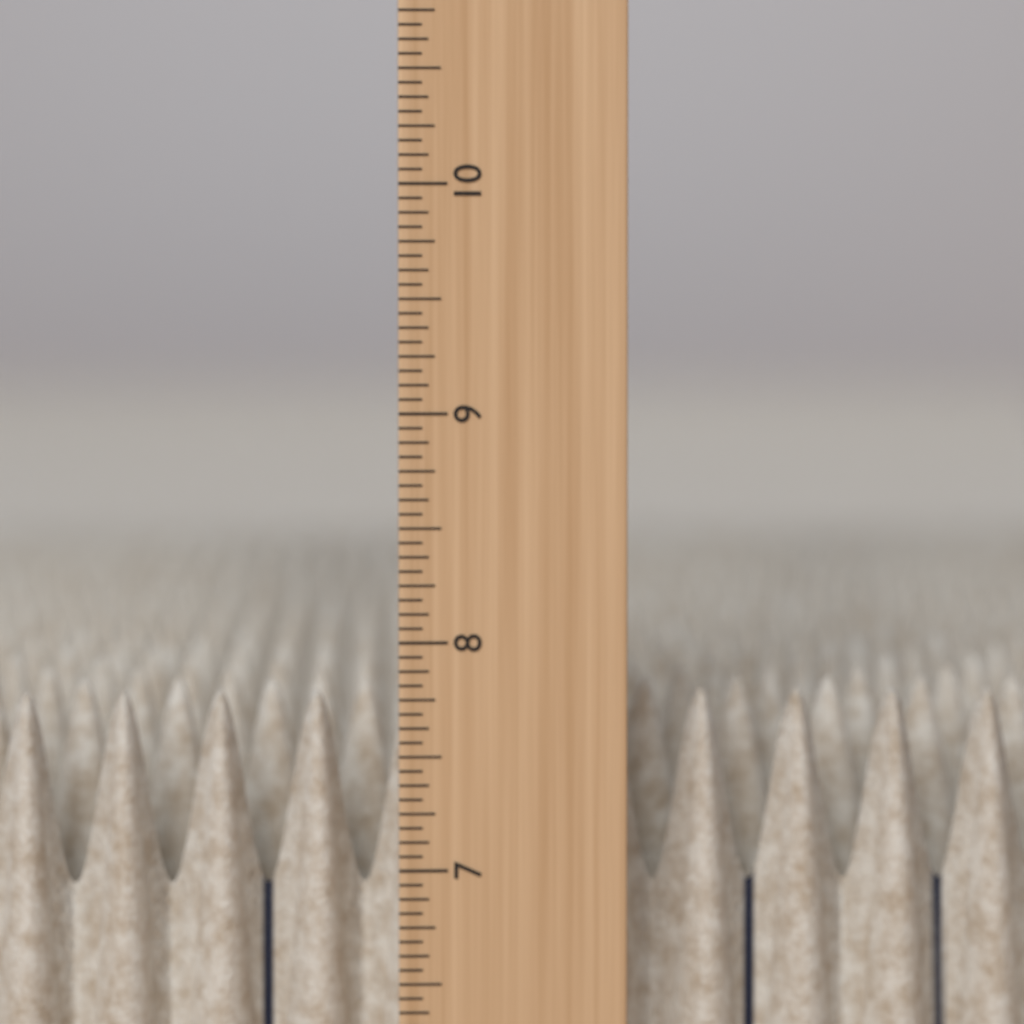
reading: 7.7500 in
